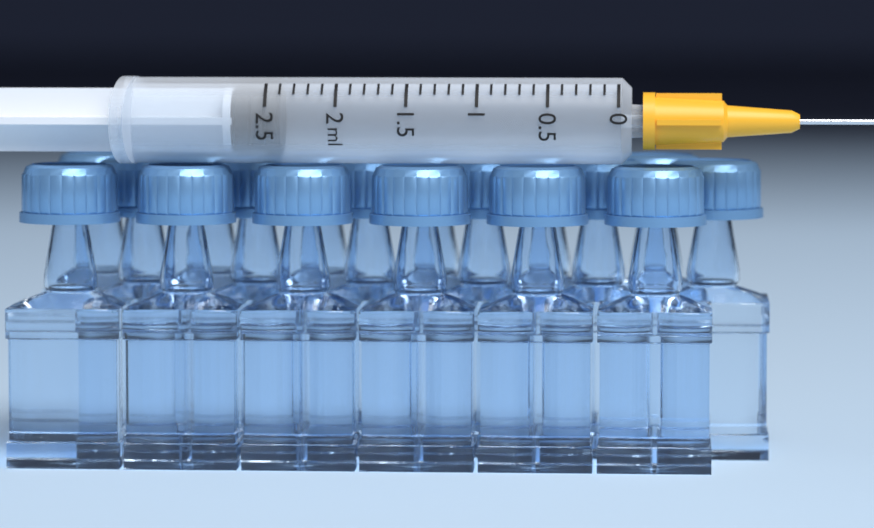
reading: 2.4 ml
